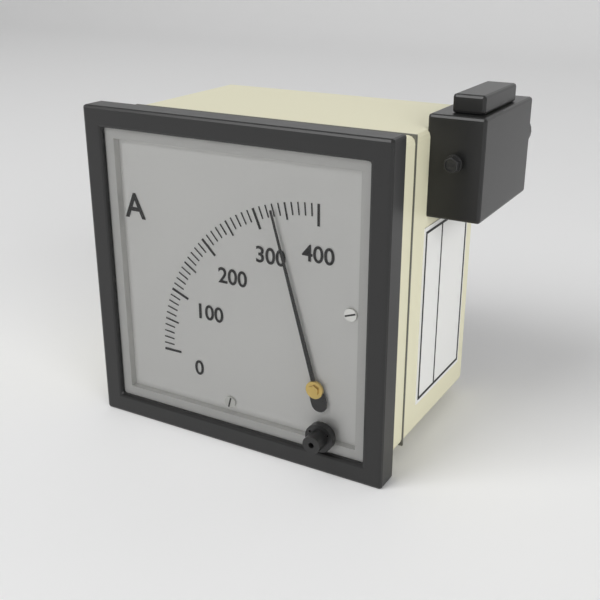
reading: 330 A
